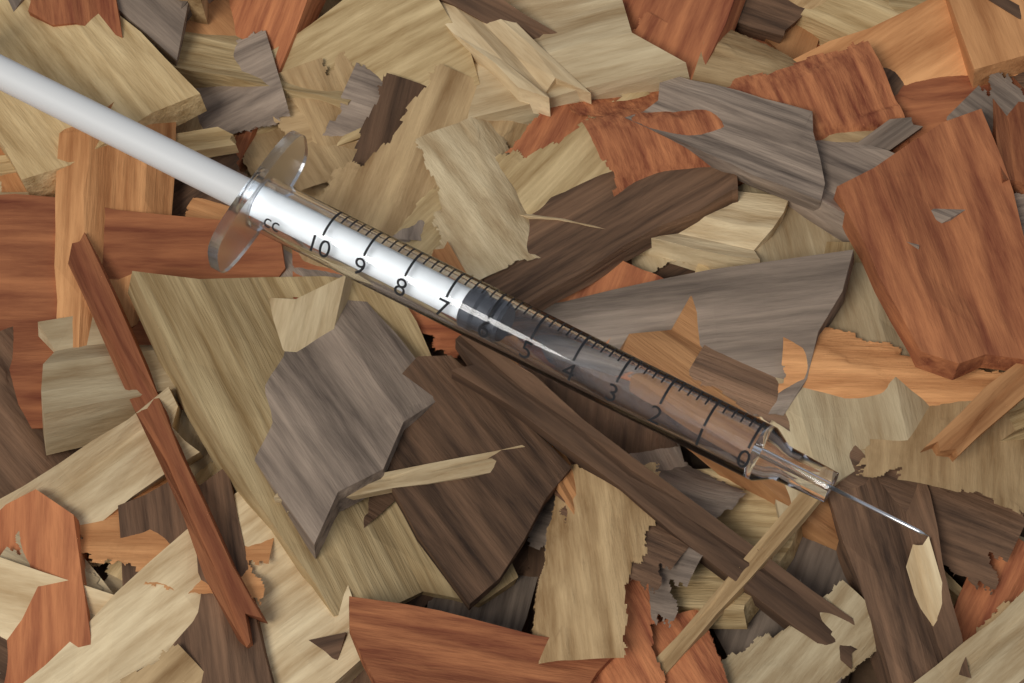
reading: 5.8 cc
